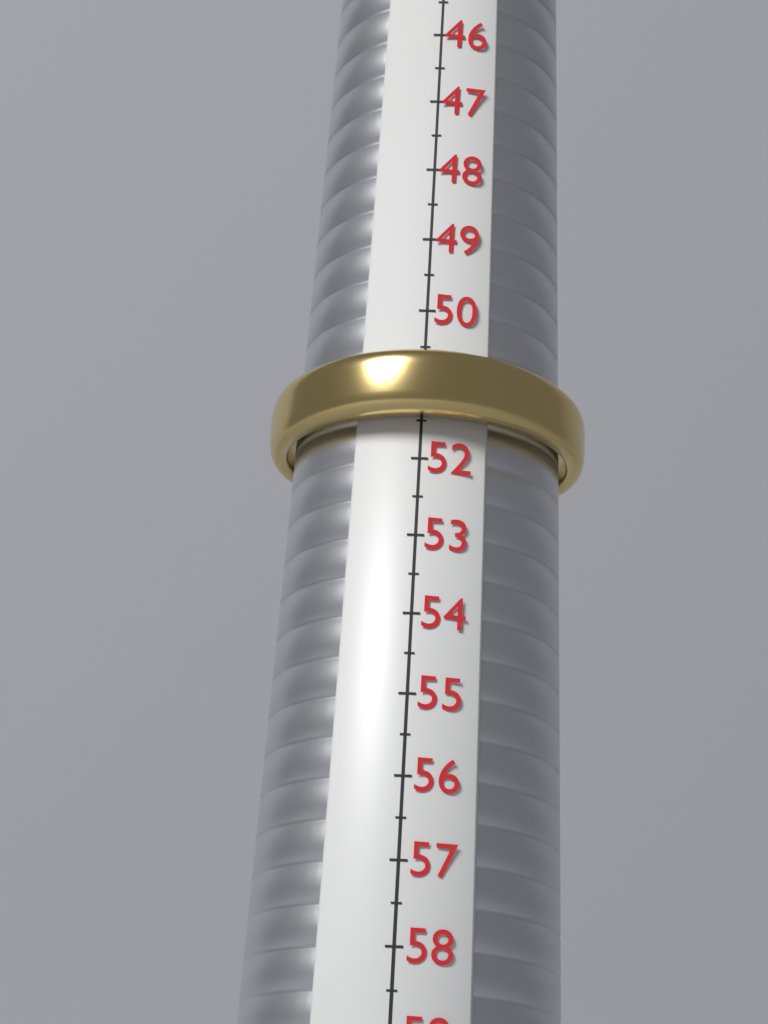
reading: 51.5 (no unit)
